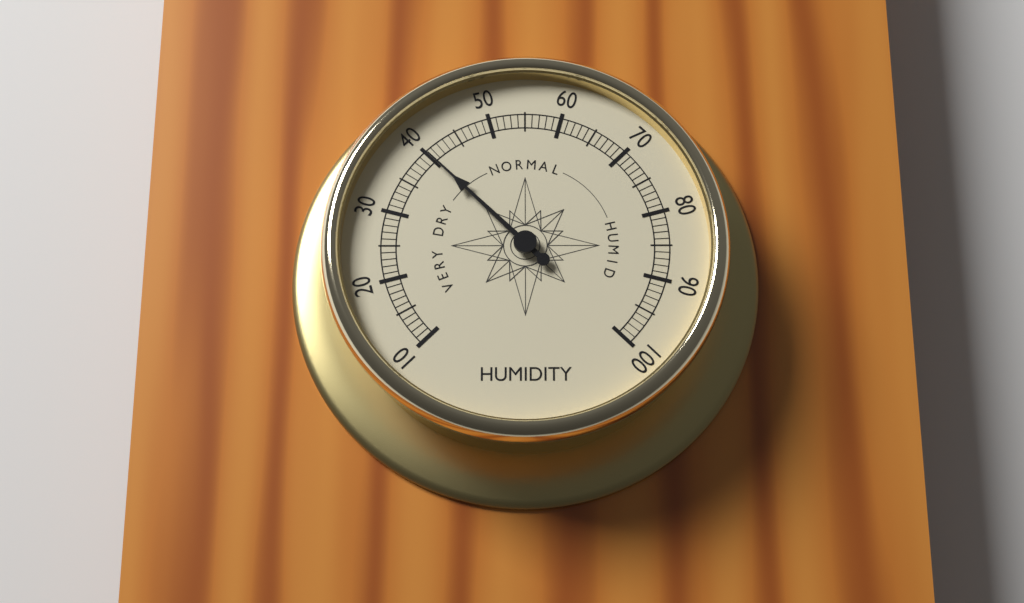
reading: 40 (no unit)
